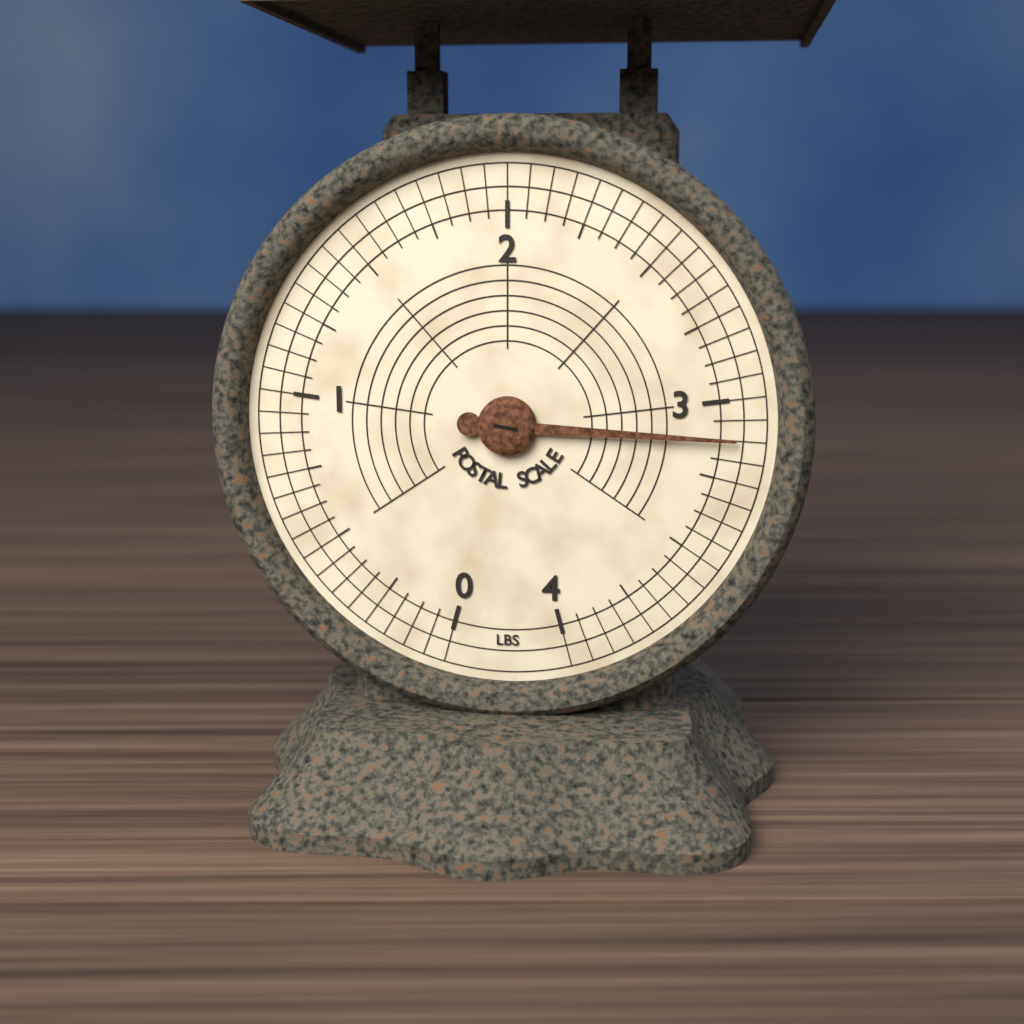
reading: 3.1250 lbs
